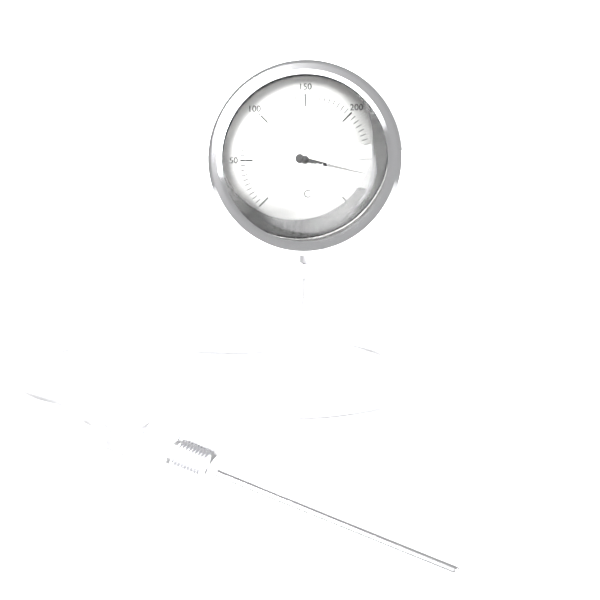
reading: 265 °C
